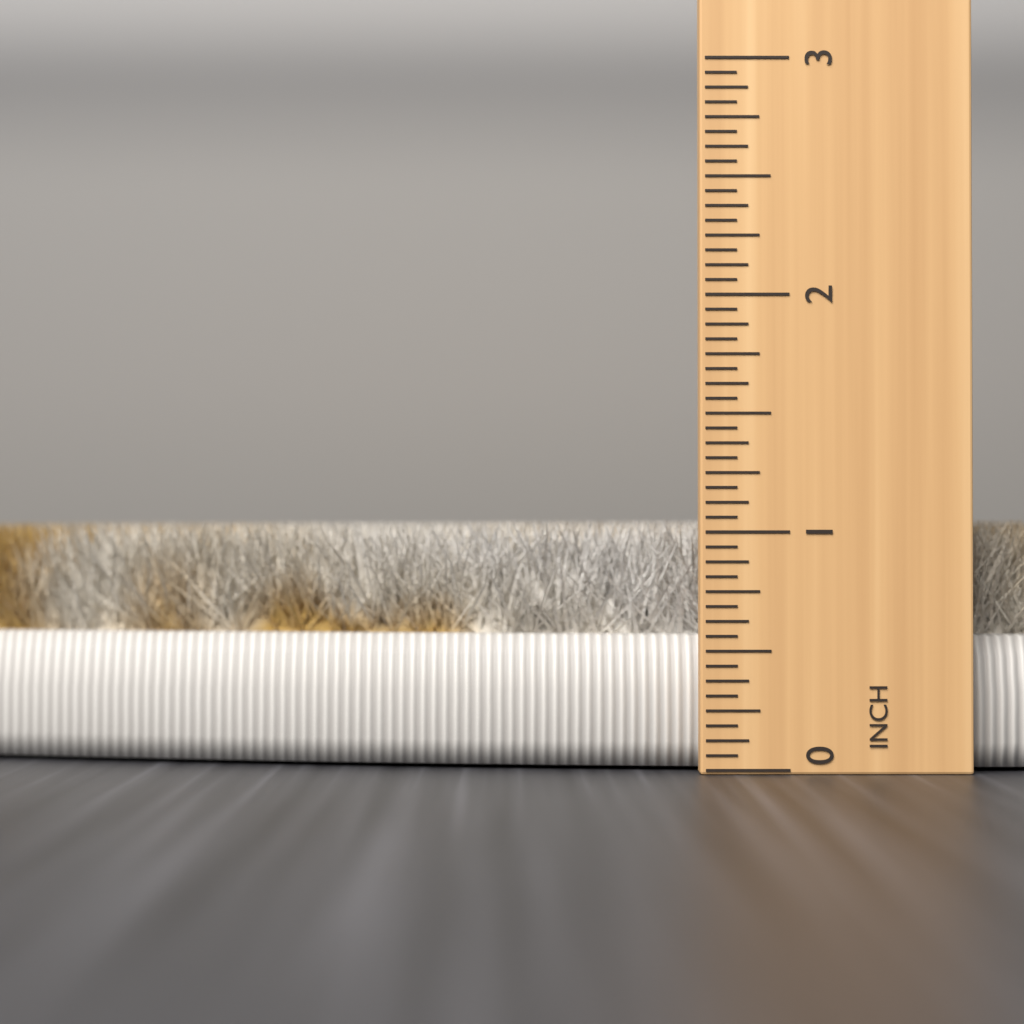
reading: 1.0625 in
